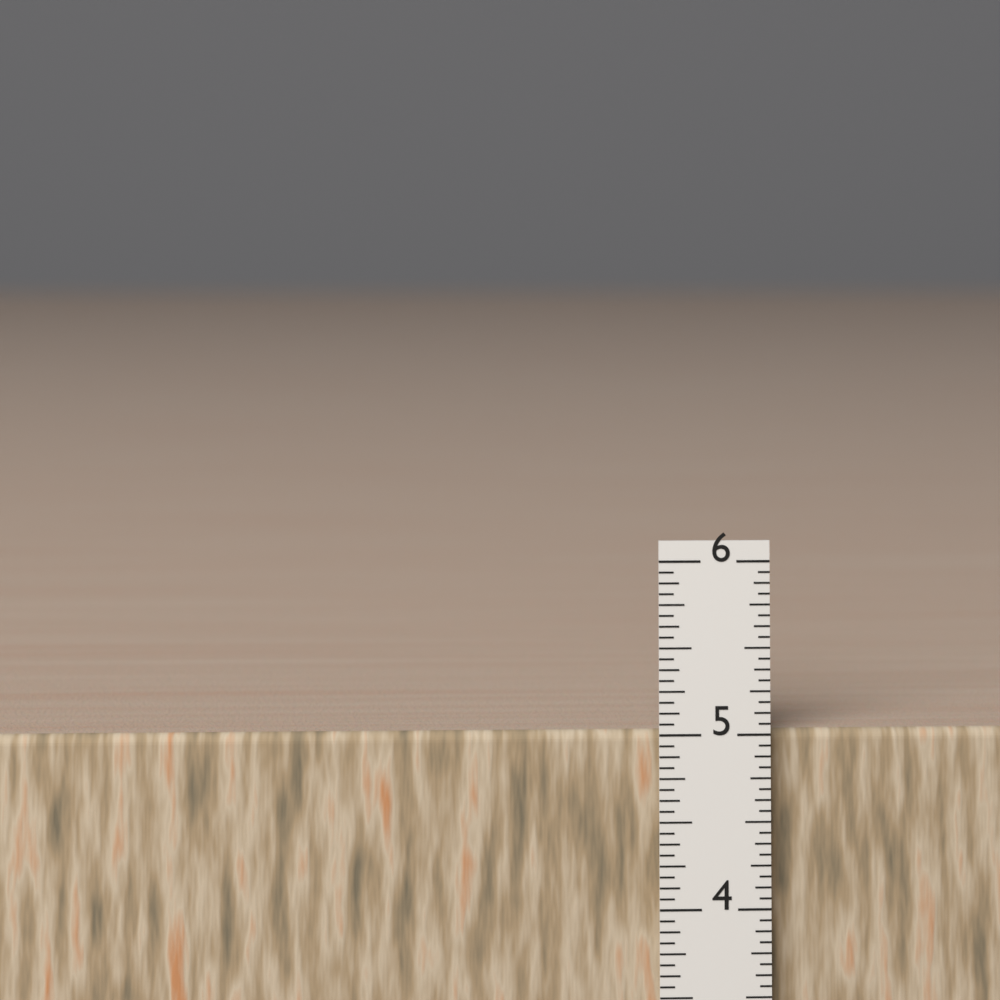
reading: 5.0000 in
